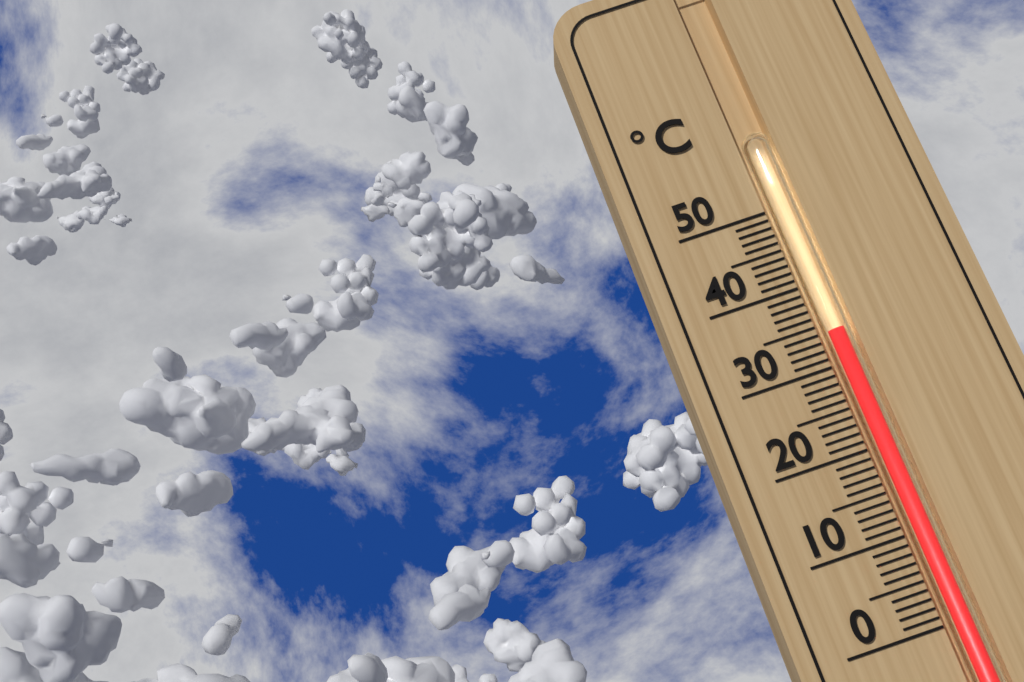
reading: 34 °C
